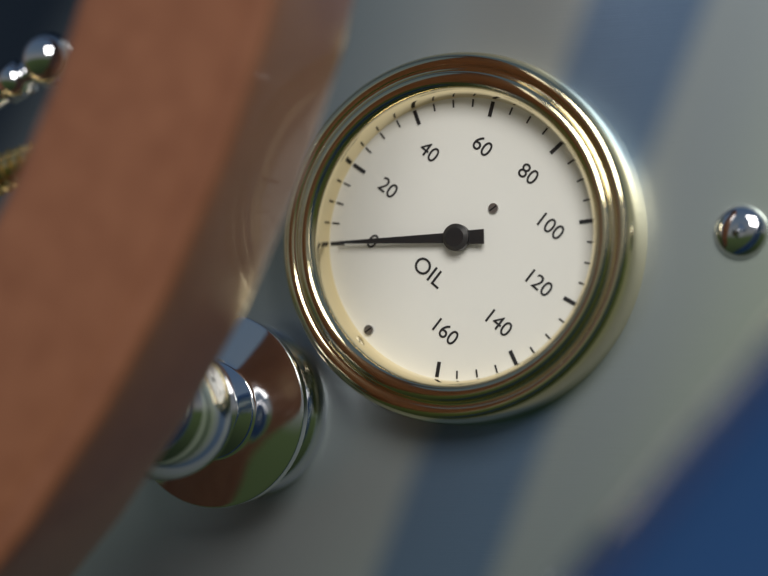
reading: 0 (no unit)
